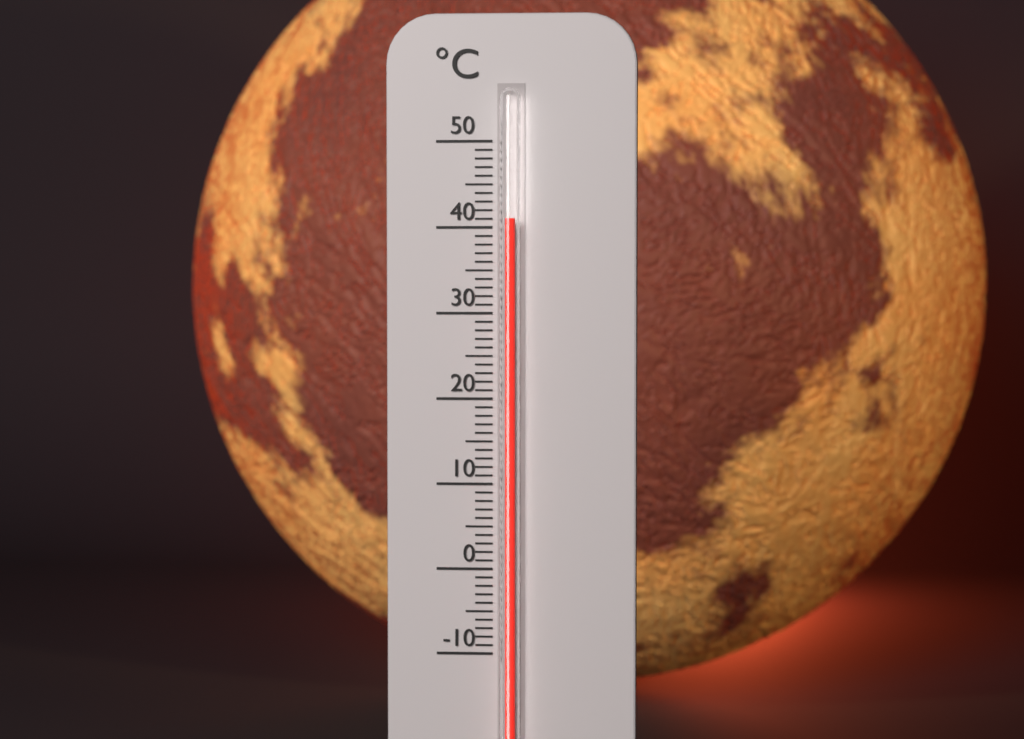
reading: 41 °C
